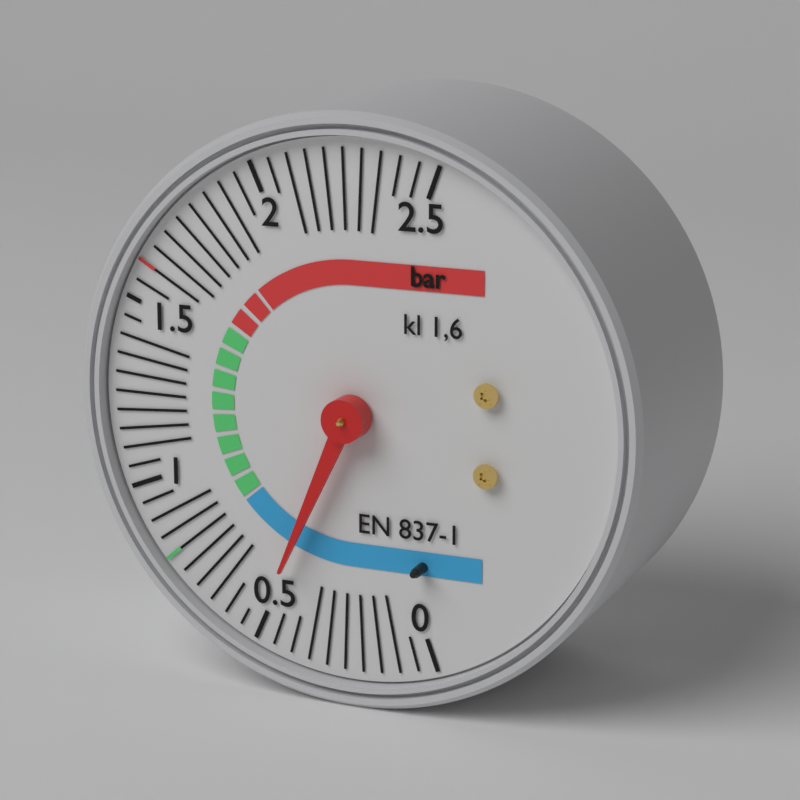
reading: 0.50 bar
